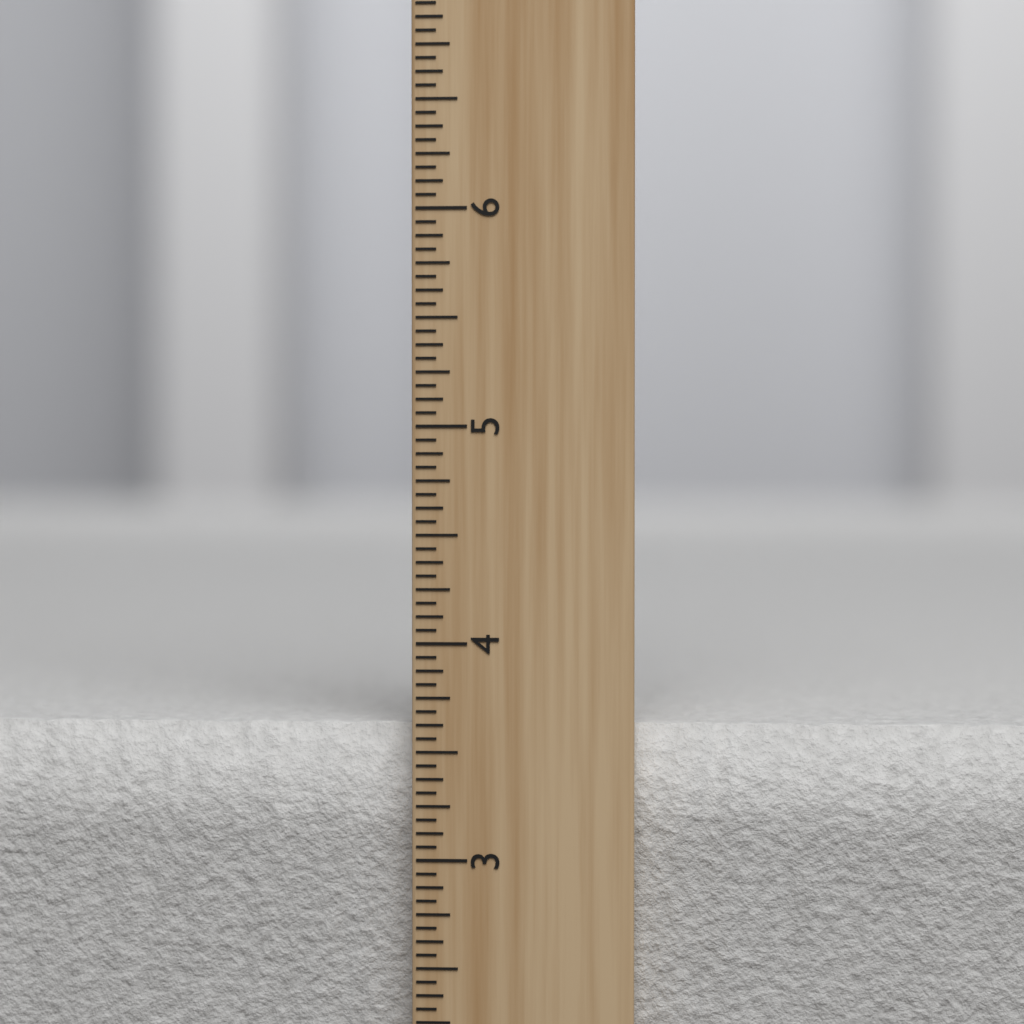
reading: 3.6250 inch
